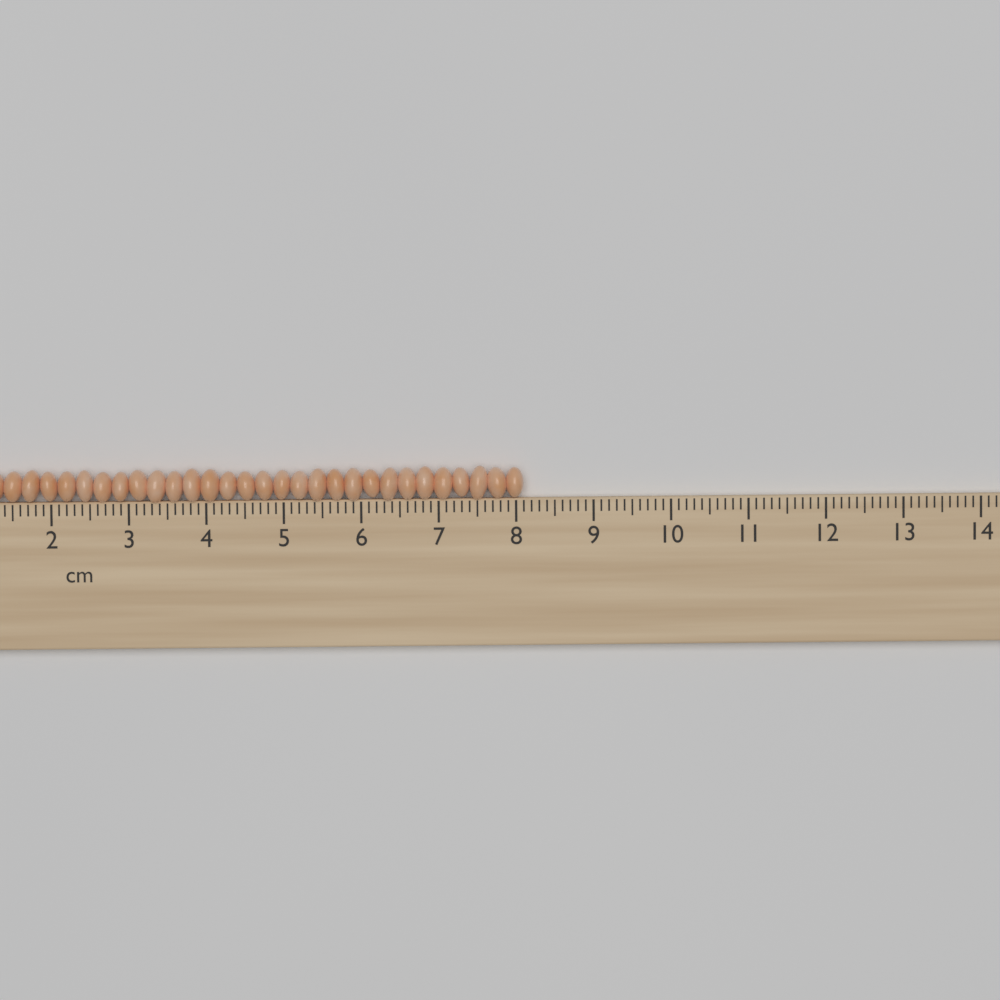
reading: 8.1 cm
